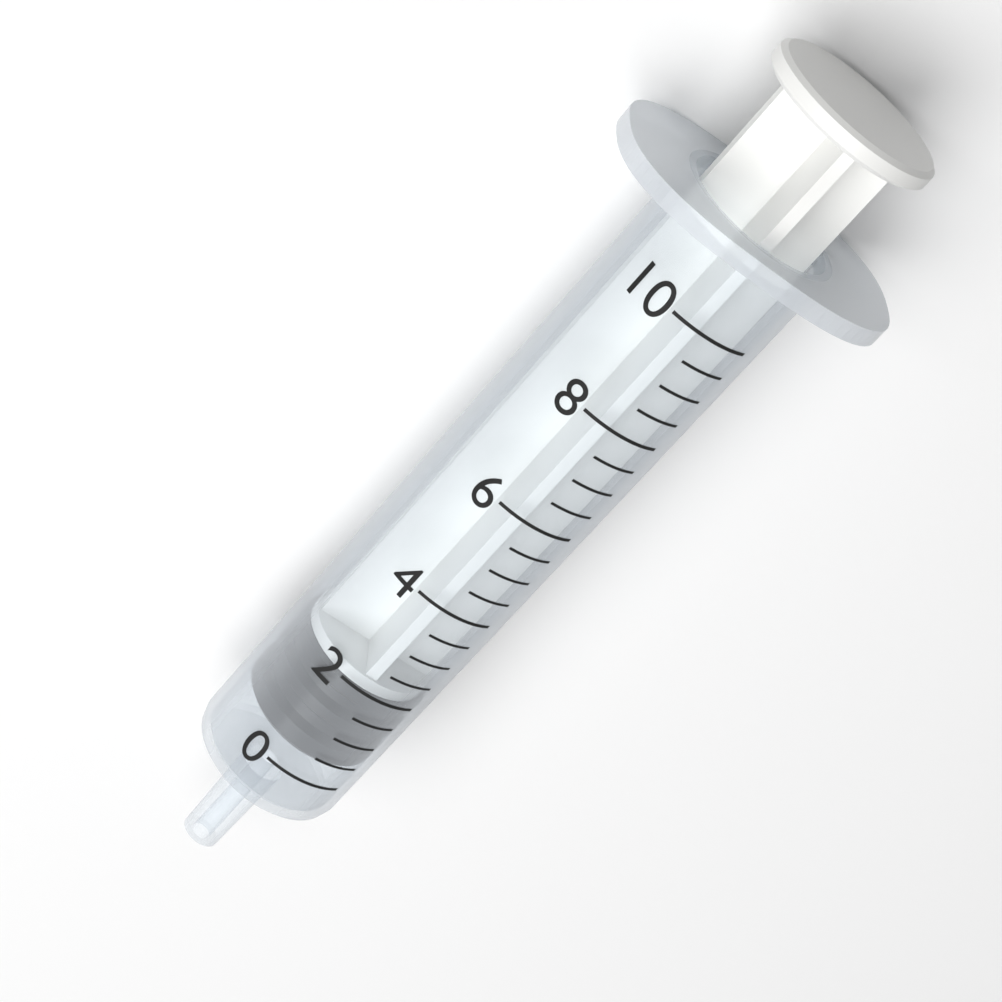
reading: 0.3 (no unit)
